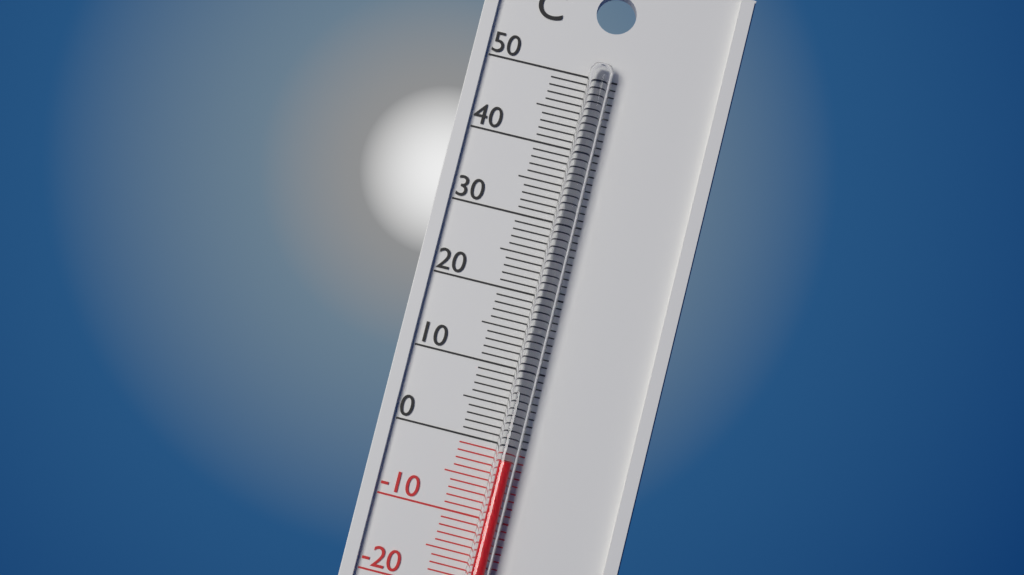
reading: -2 °C
